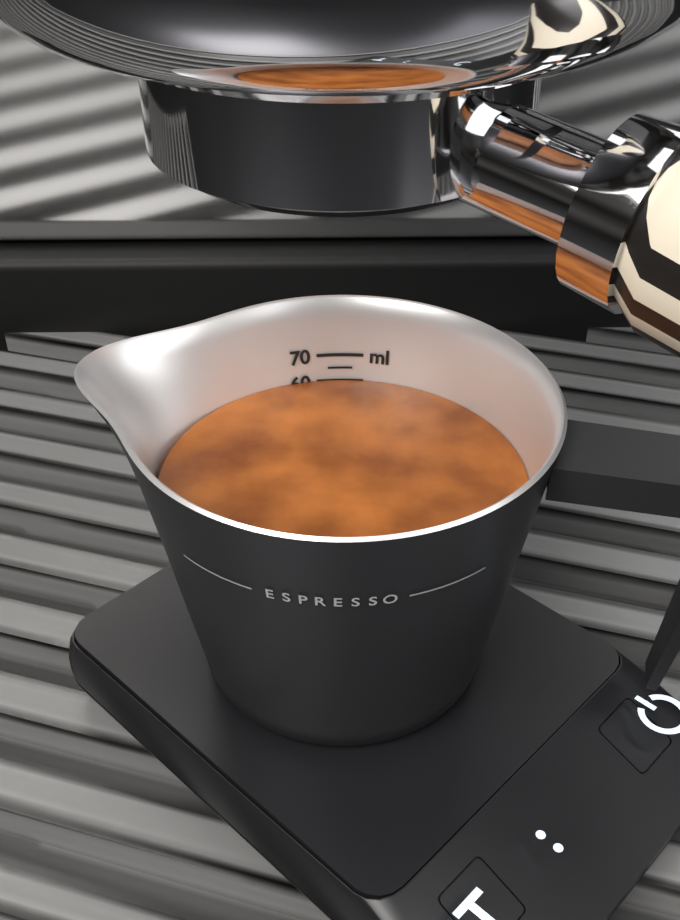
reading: 60 ml
